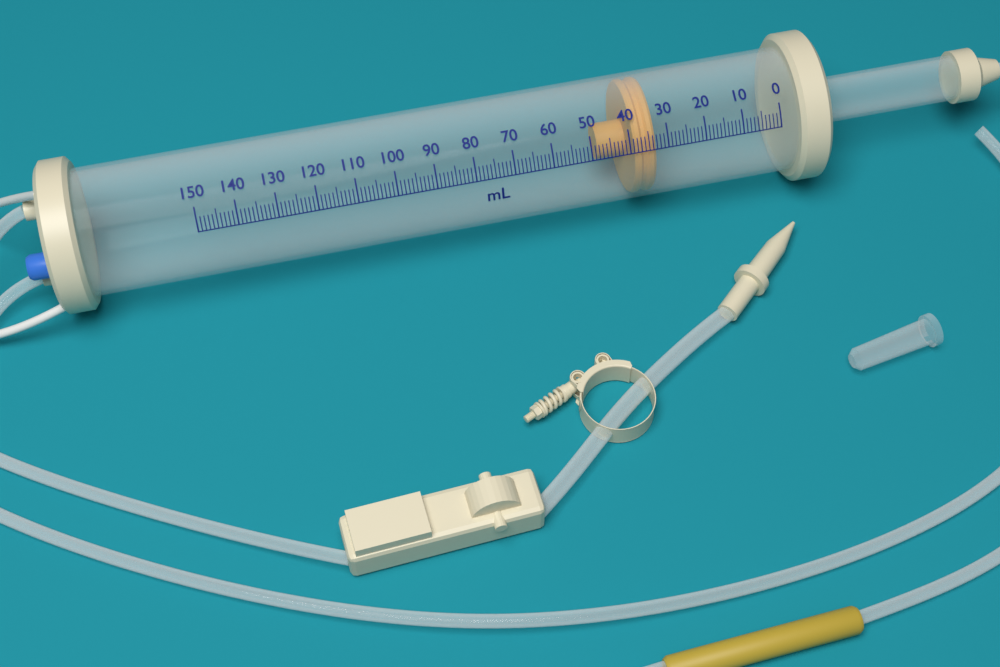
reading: 33 ml
